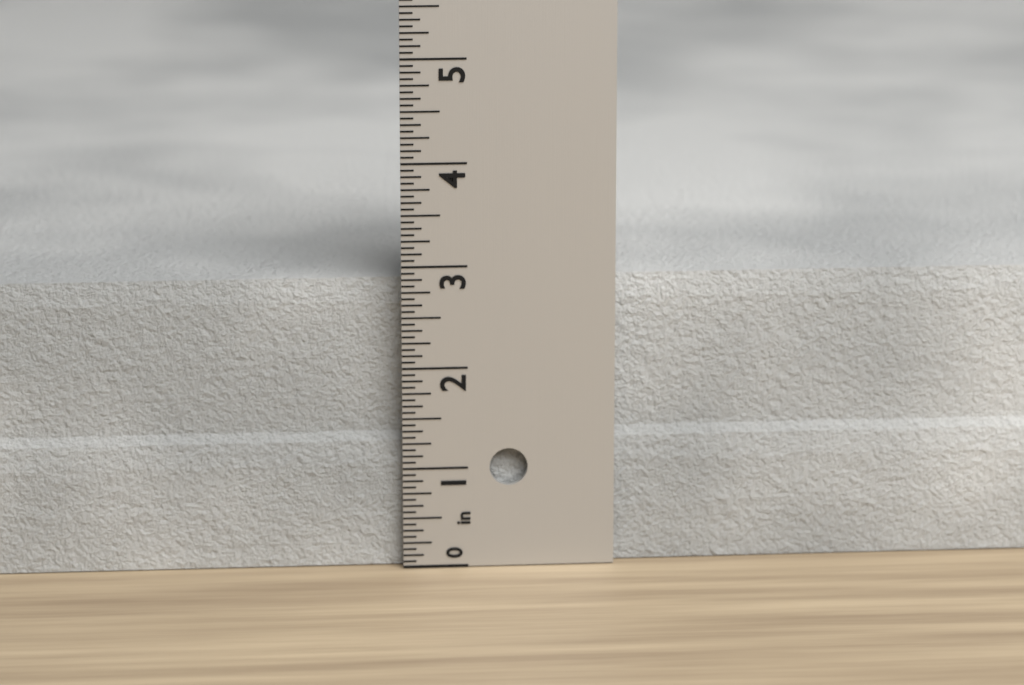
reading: 2.8125 in
